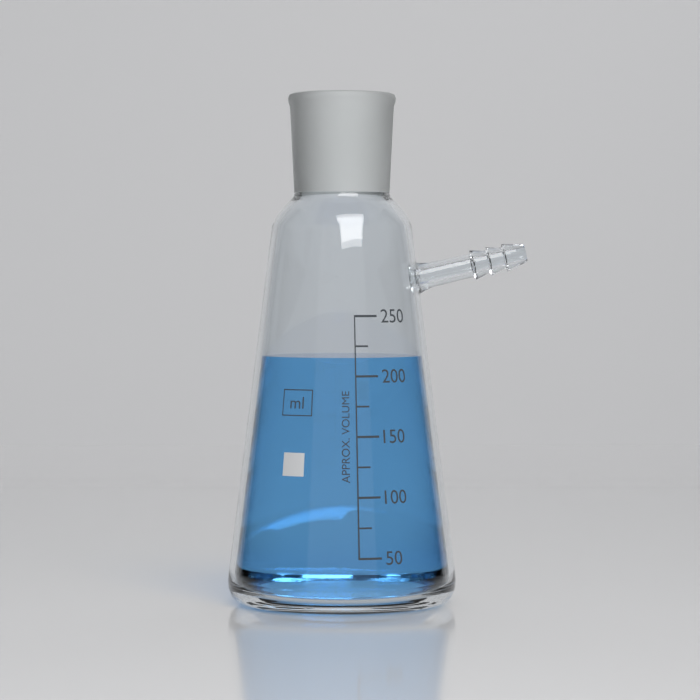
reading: 215 ml
